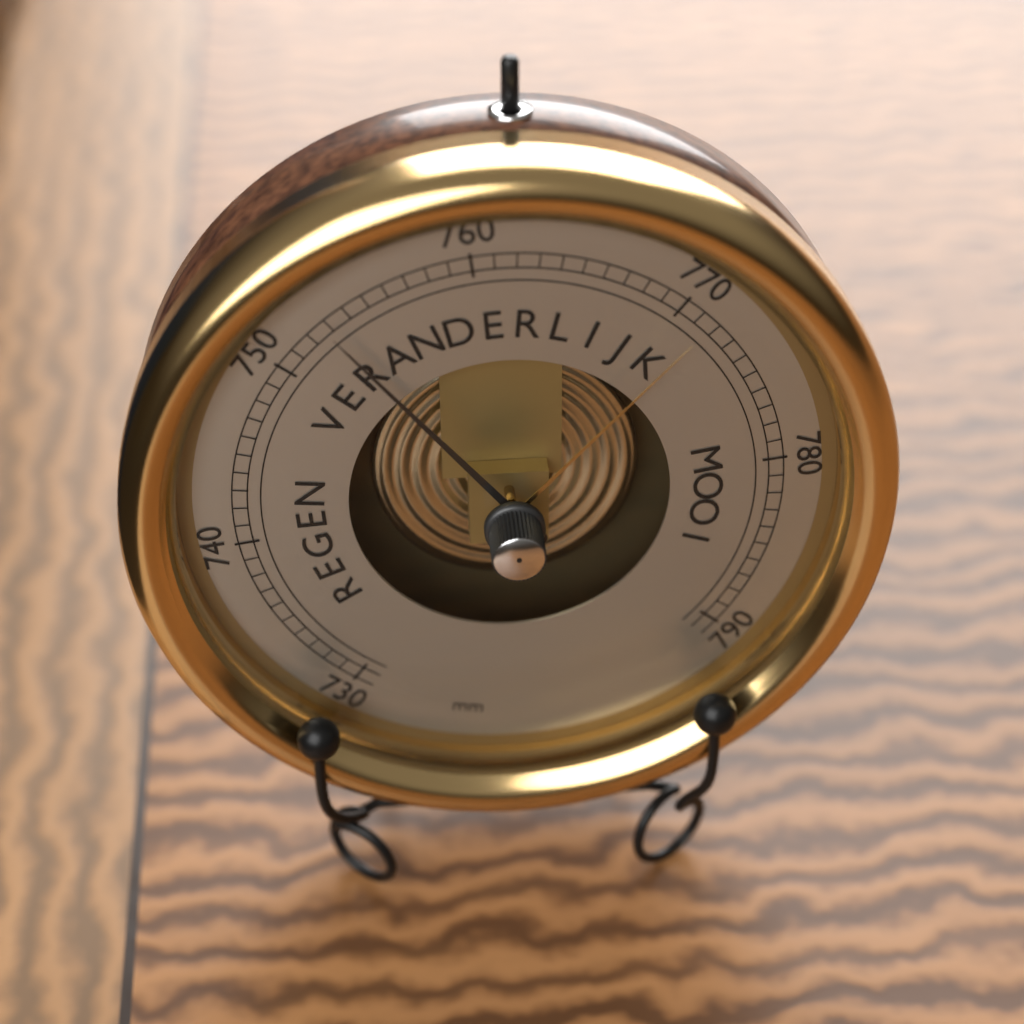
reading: 753 mm
